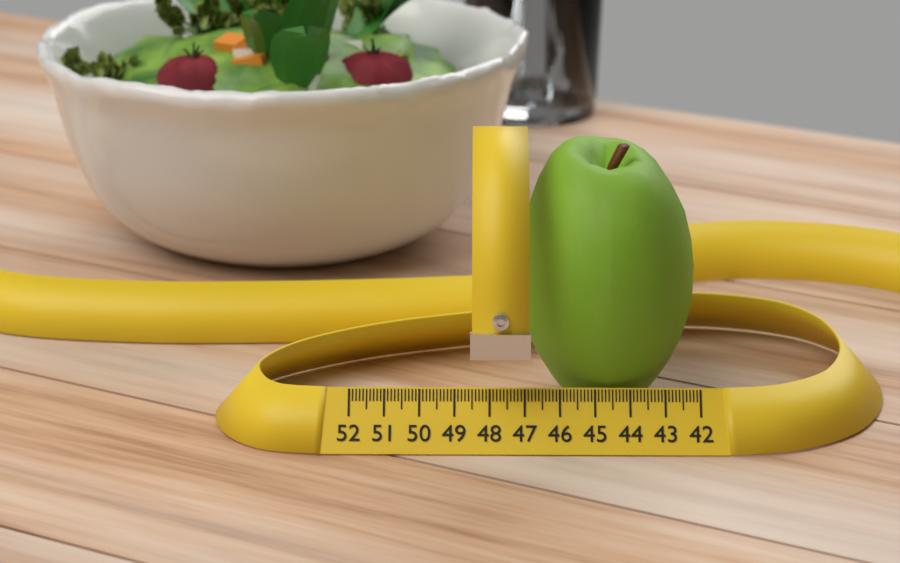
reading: 47.2 (no unit)
